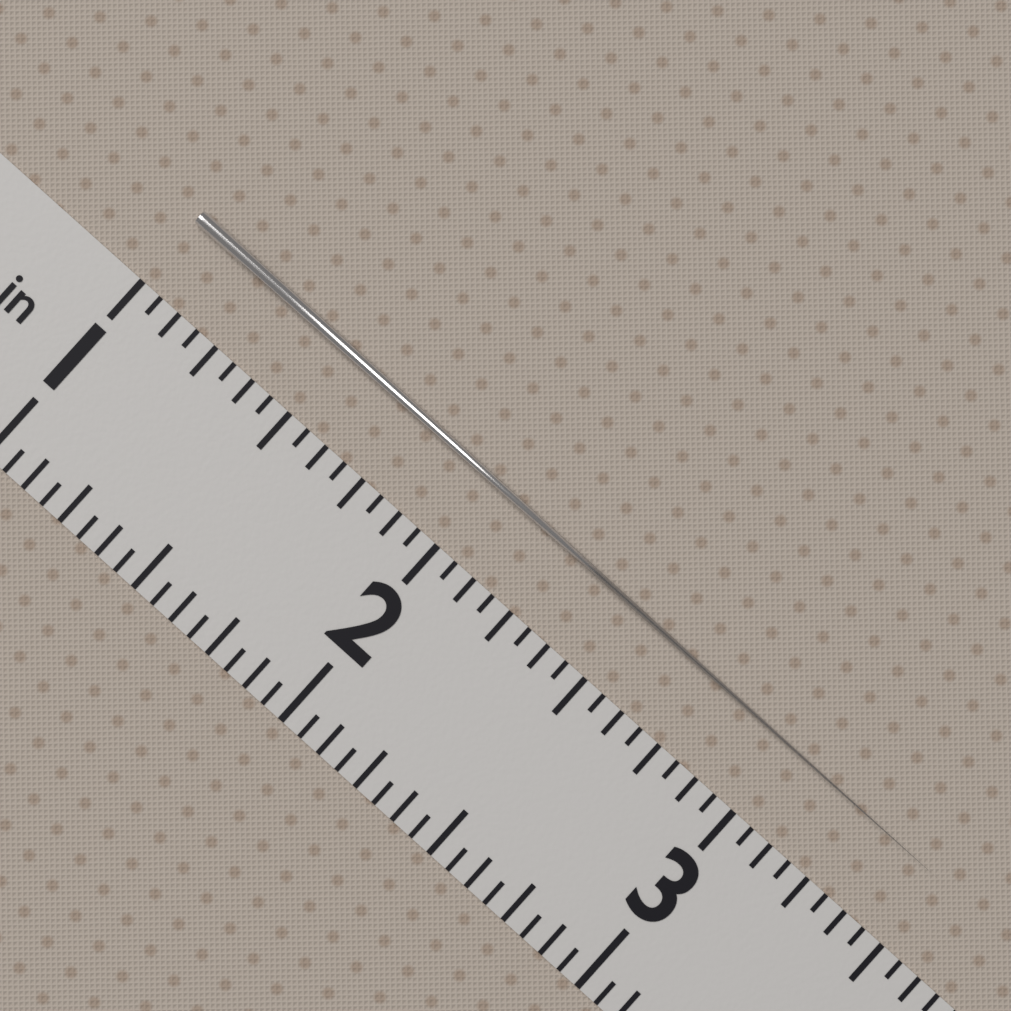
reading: 3.5000 in
